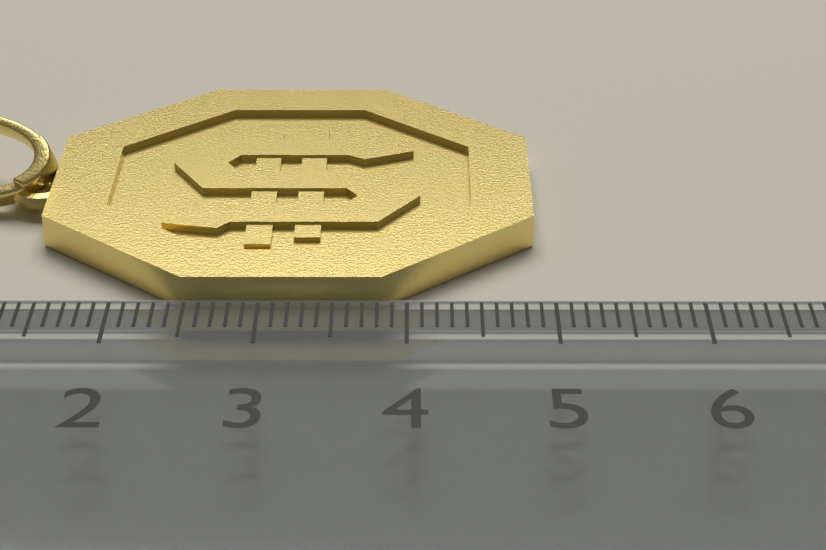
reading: 4.9 cm
